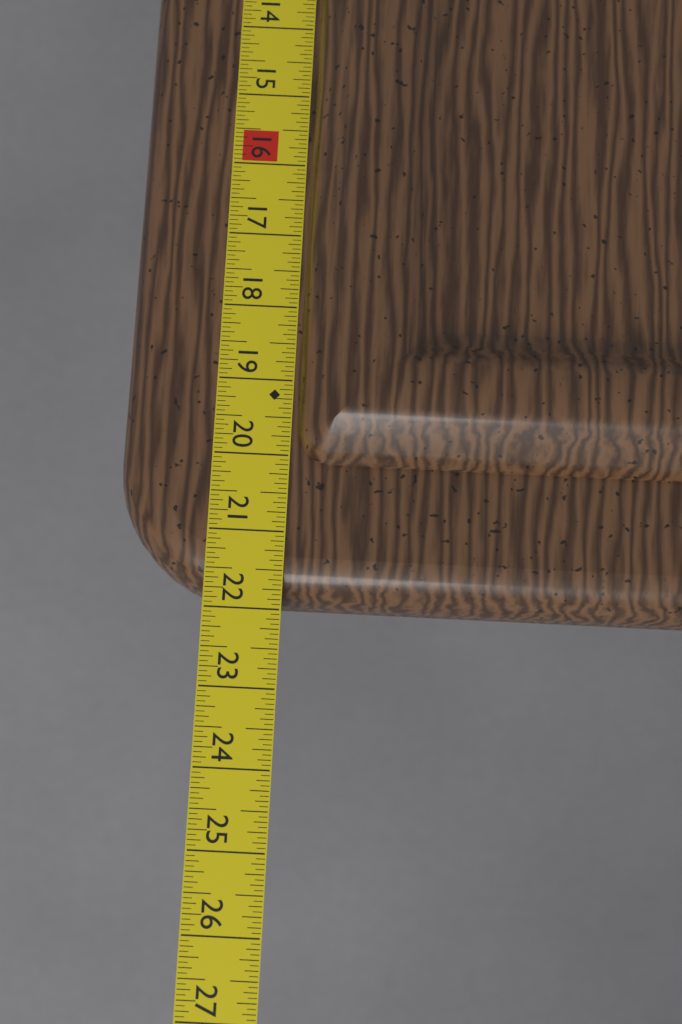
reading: 21.8750 in
